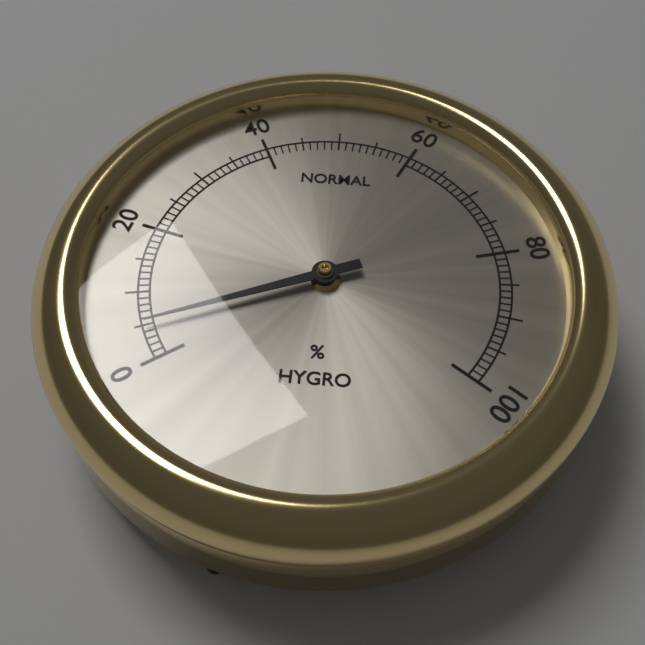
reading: 5 %
